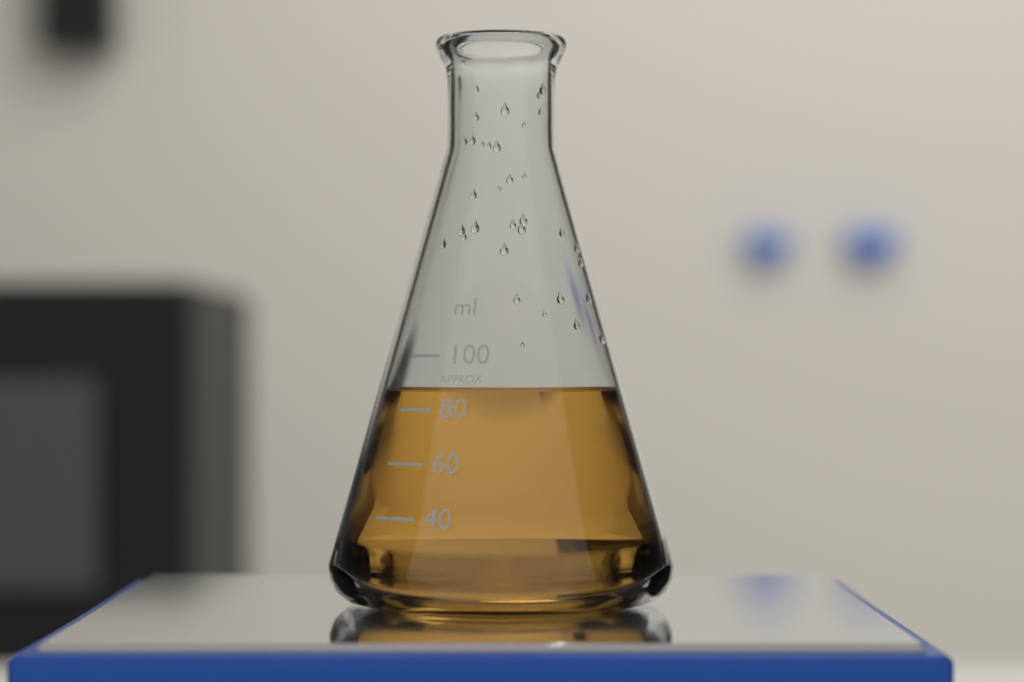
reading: 88 ml
